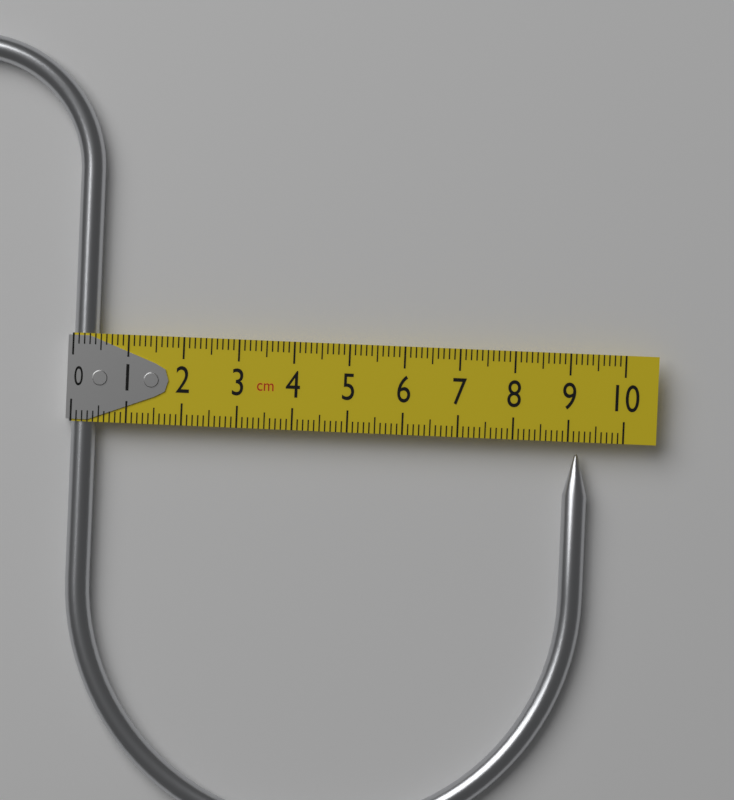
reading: 9.4 cm
